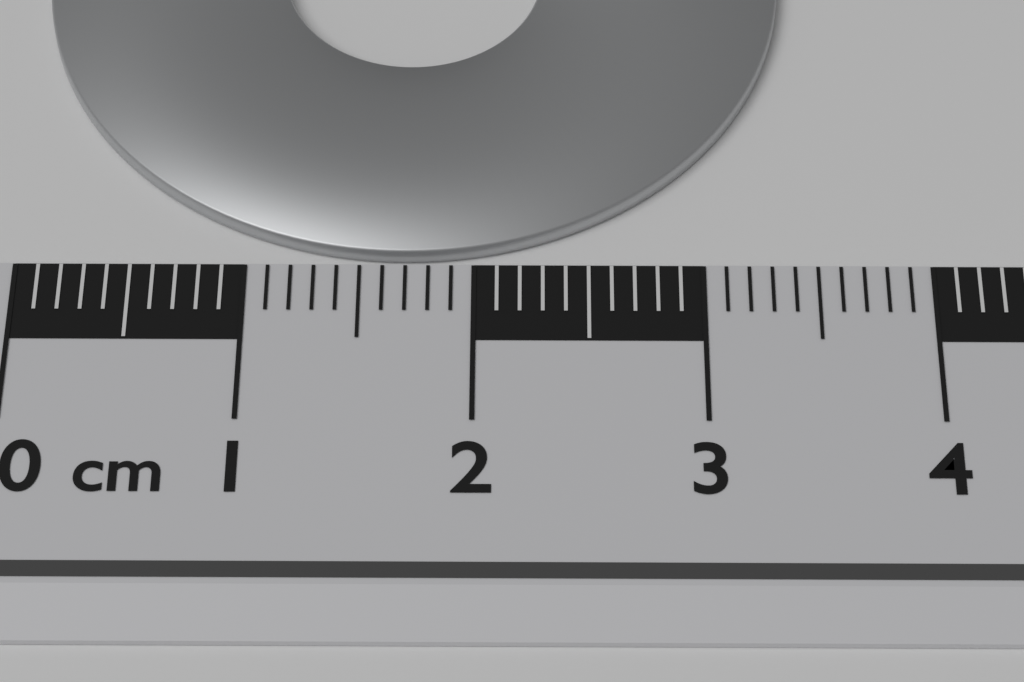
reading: 3.4 cm
